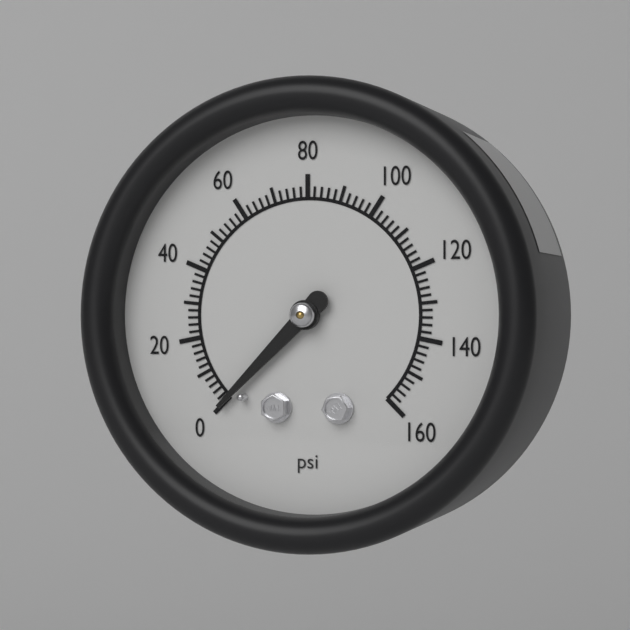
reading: 0 psi
